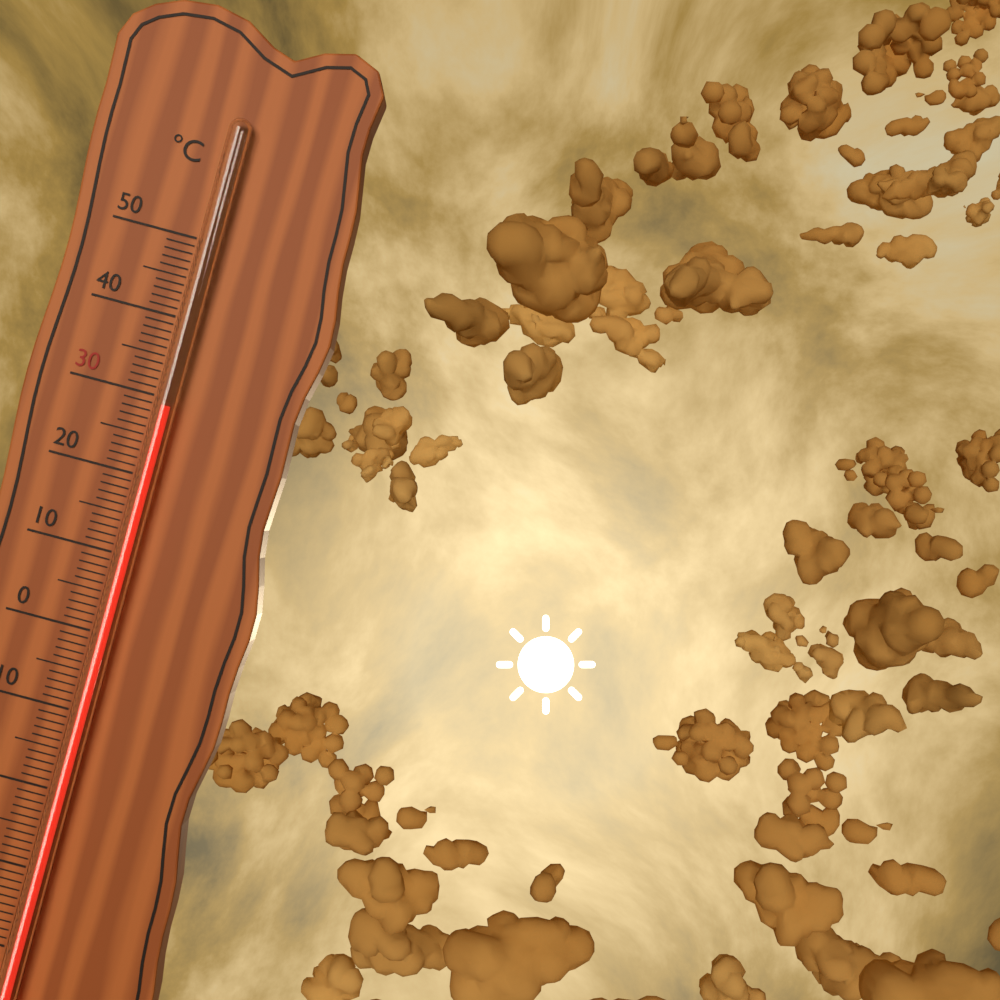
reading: 29 °C
